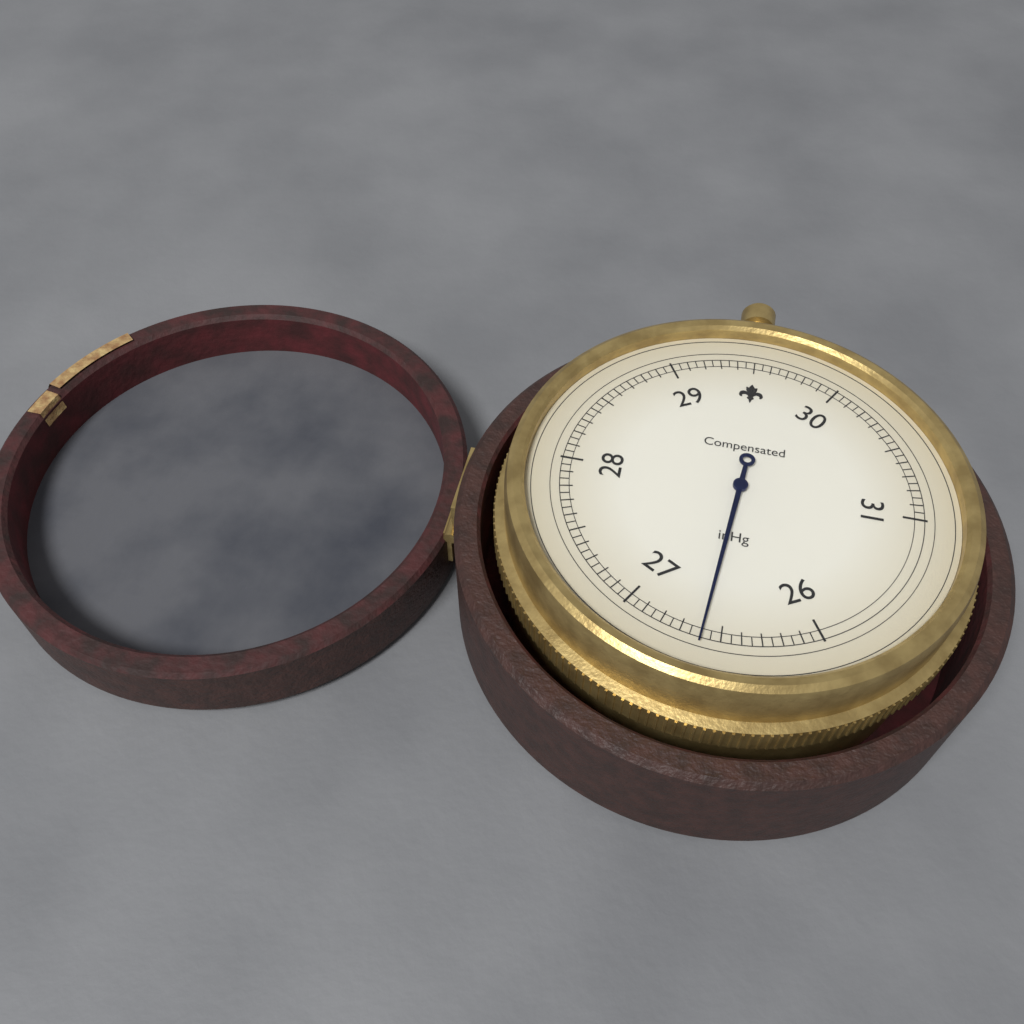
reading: 26.60 inHg
